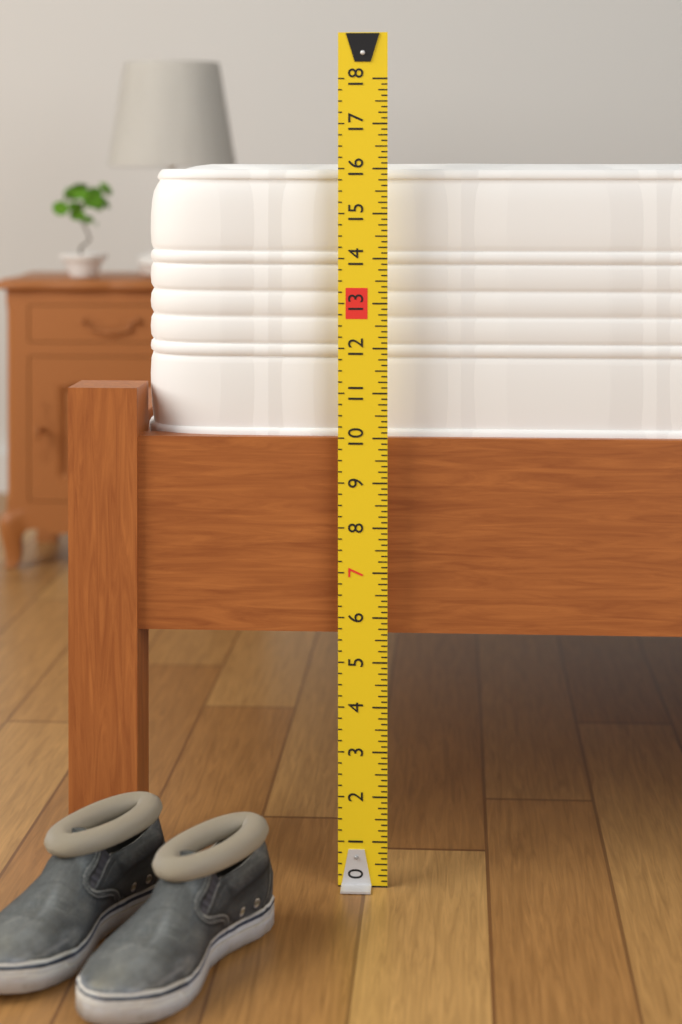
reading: 16.125 (no unit)
